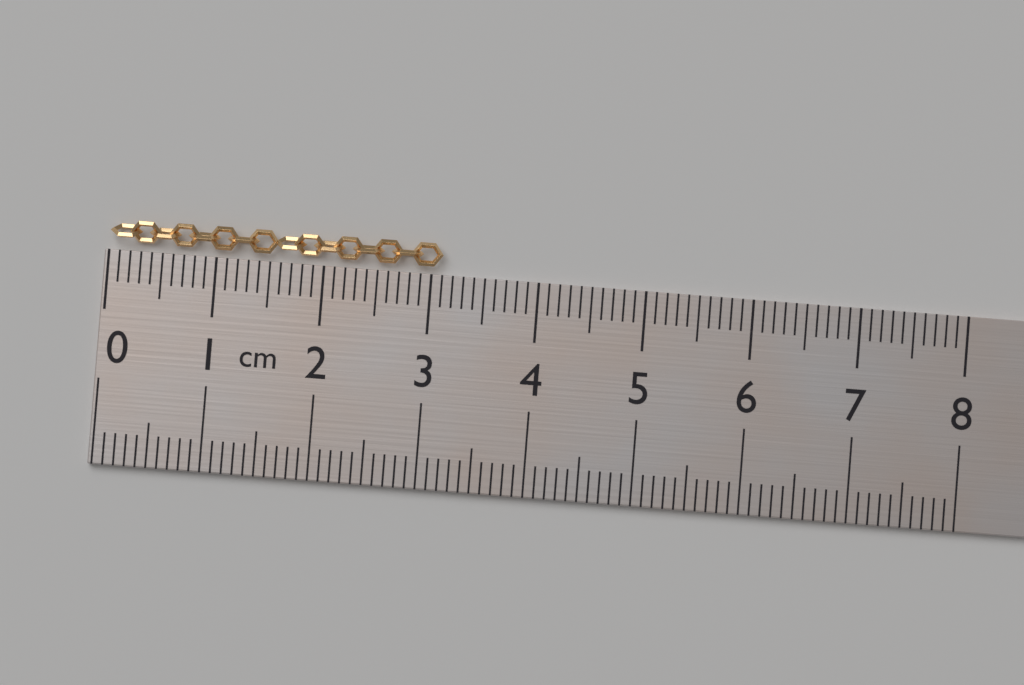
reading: 3.1 cm
